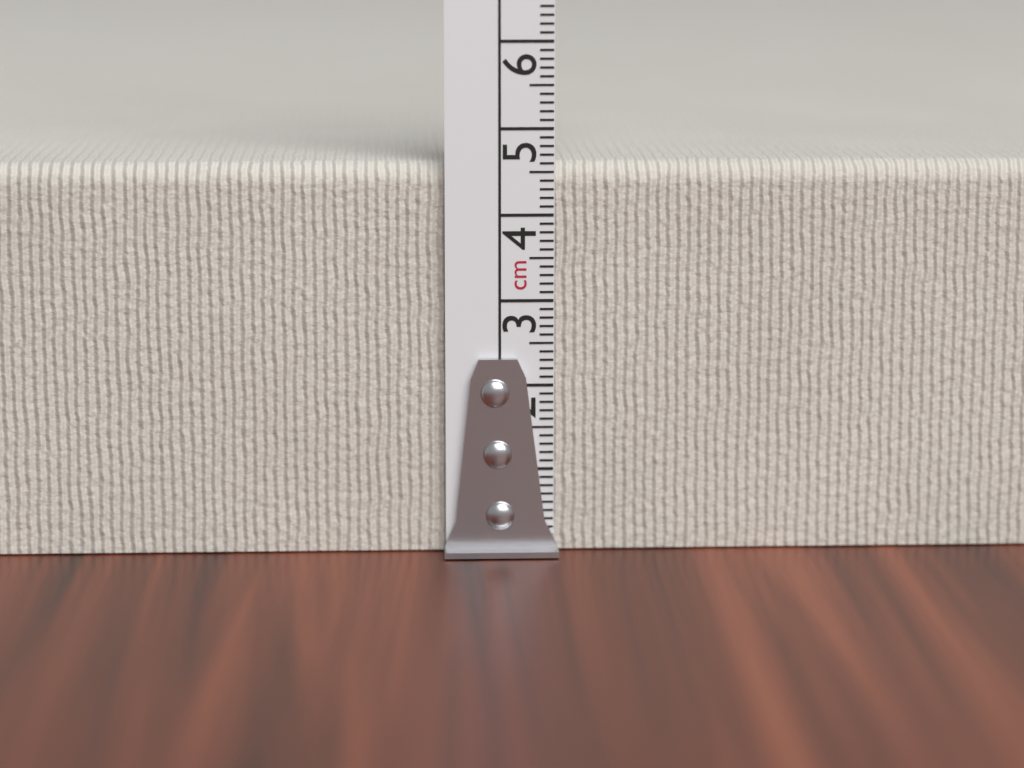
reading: 4.6 cm
